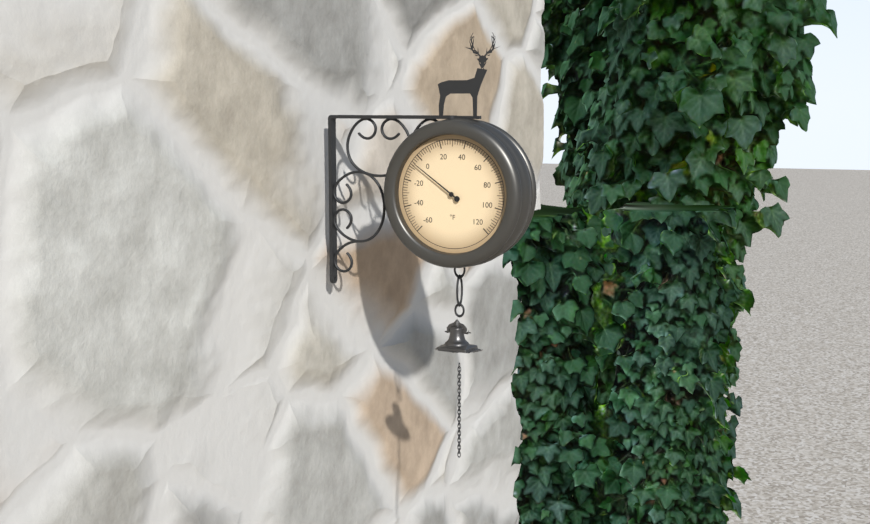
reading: -6 °F
